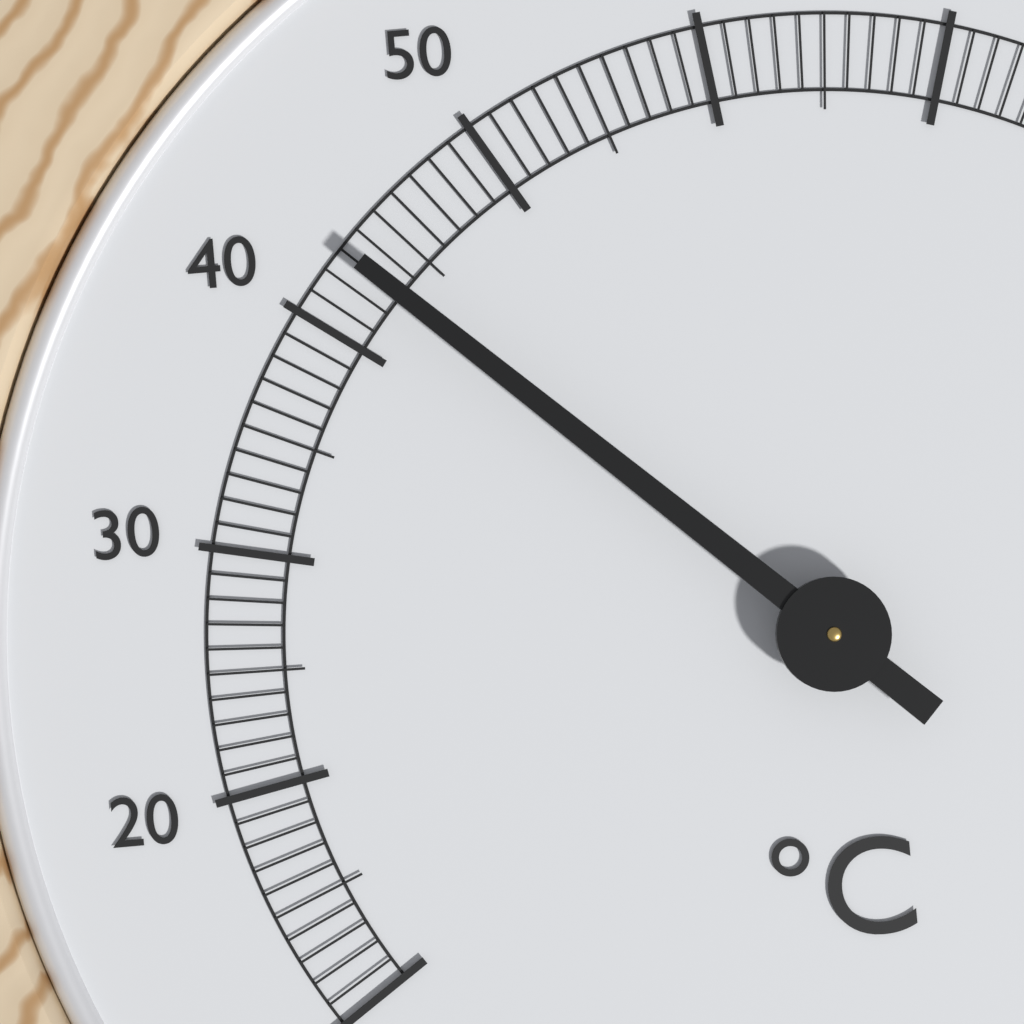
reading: 43 °C
